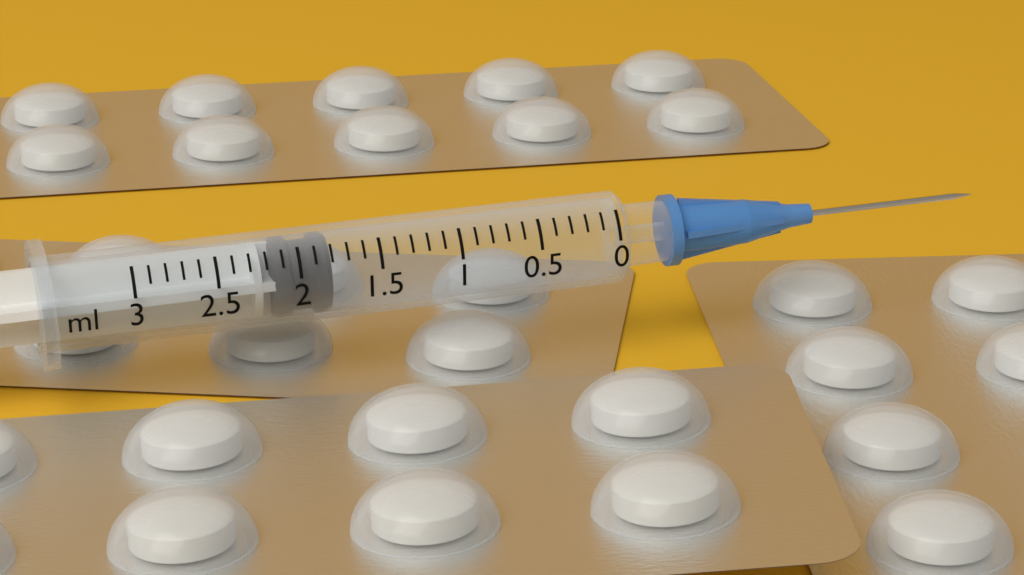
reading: 1.8 ml
